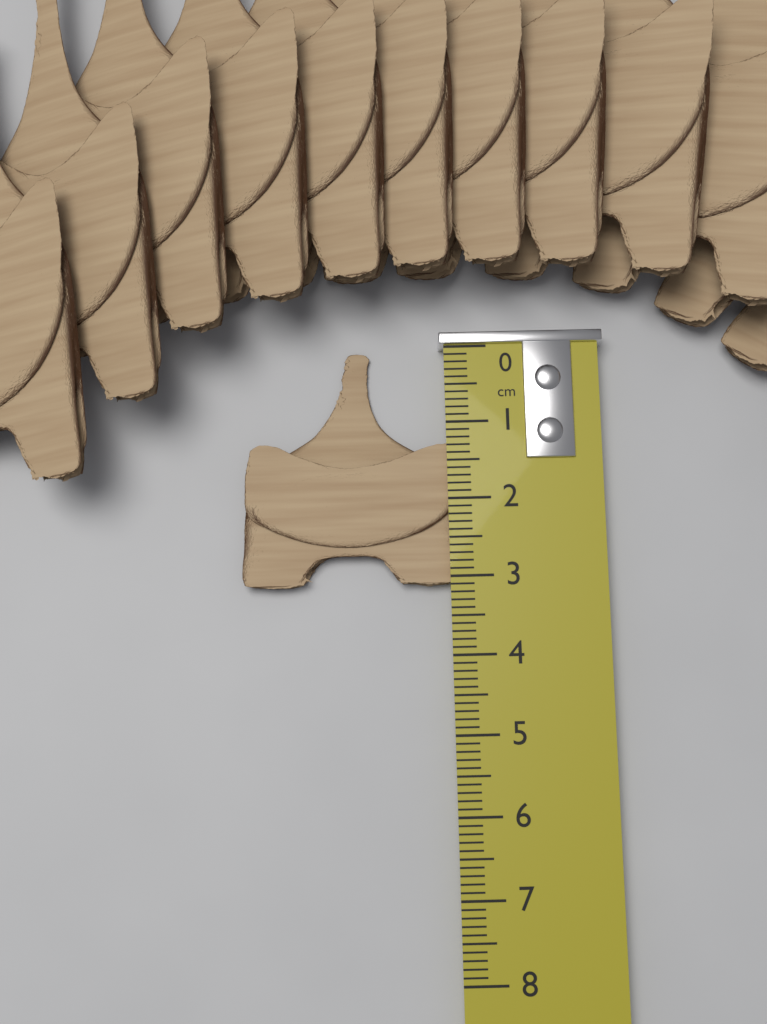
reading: 3.1 cm
